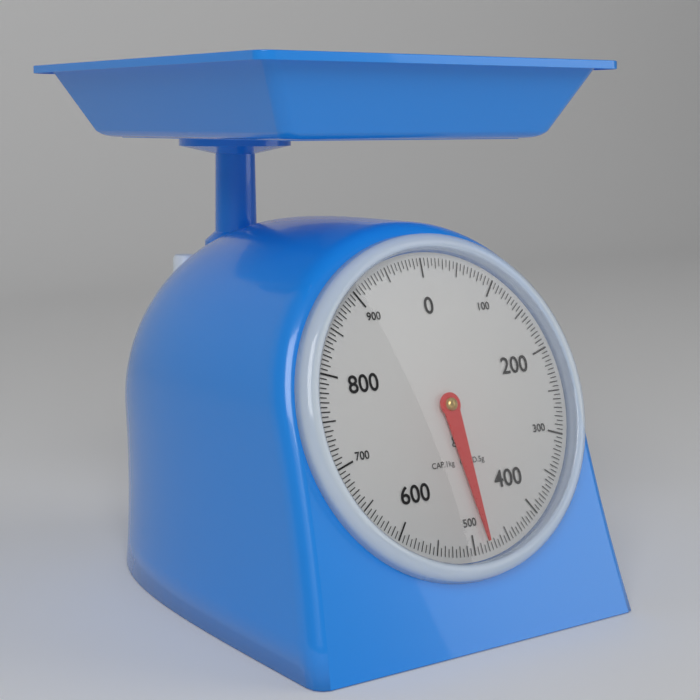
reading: 480 g
